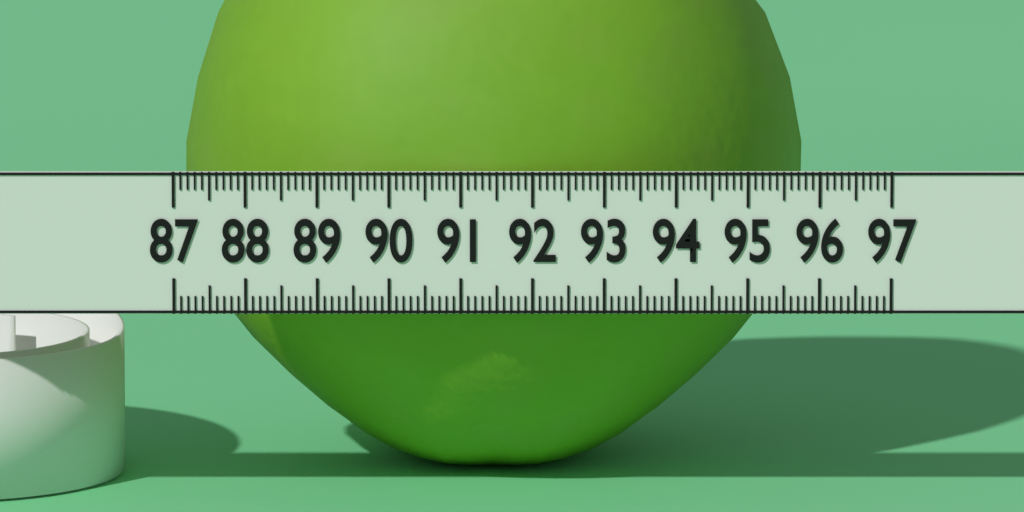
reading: 95.9 (no unit)
